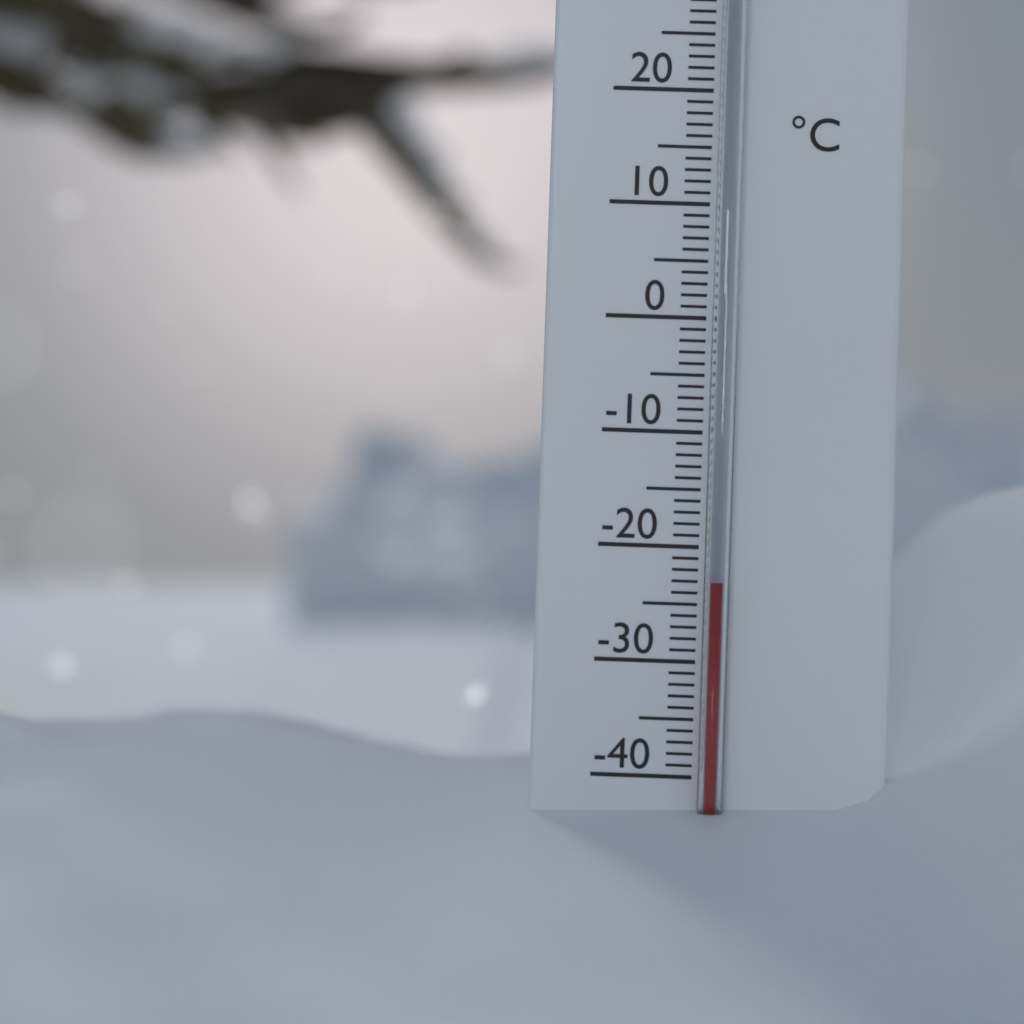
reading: -23 °C
